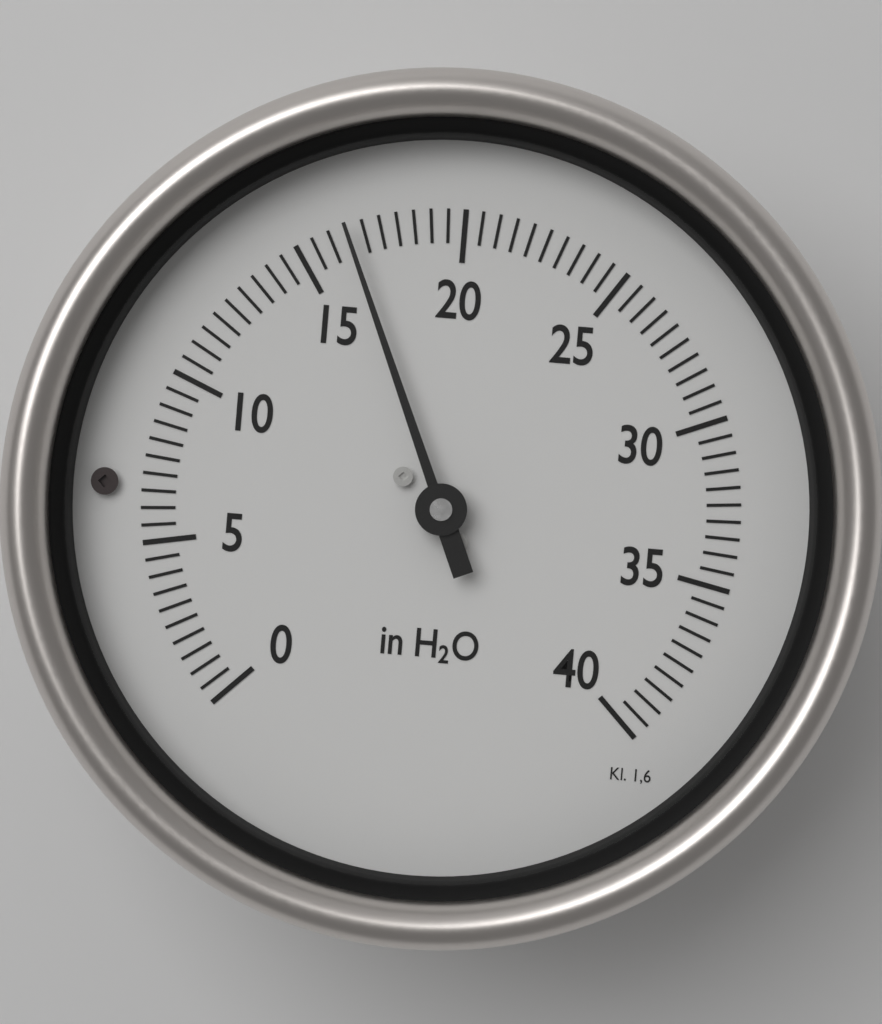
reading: 16.5 in H2O
